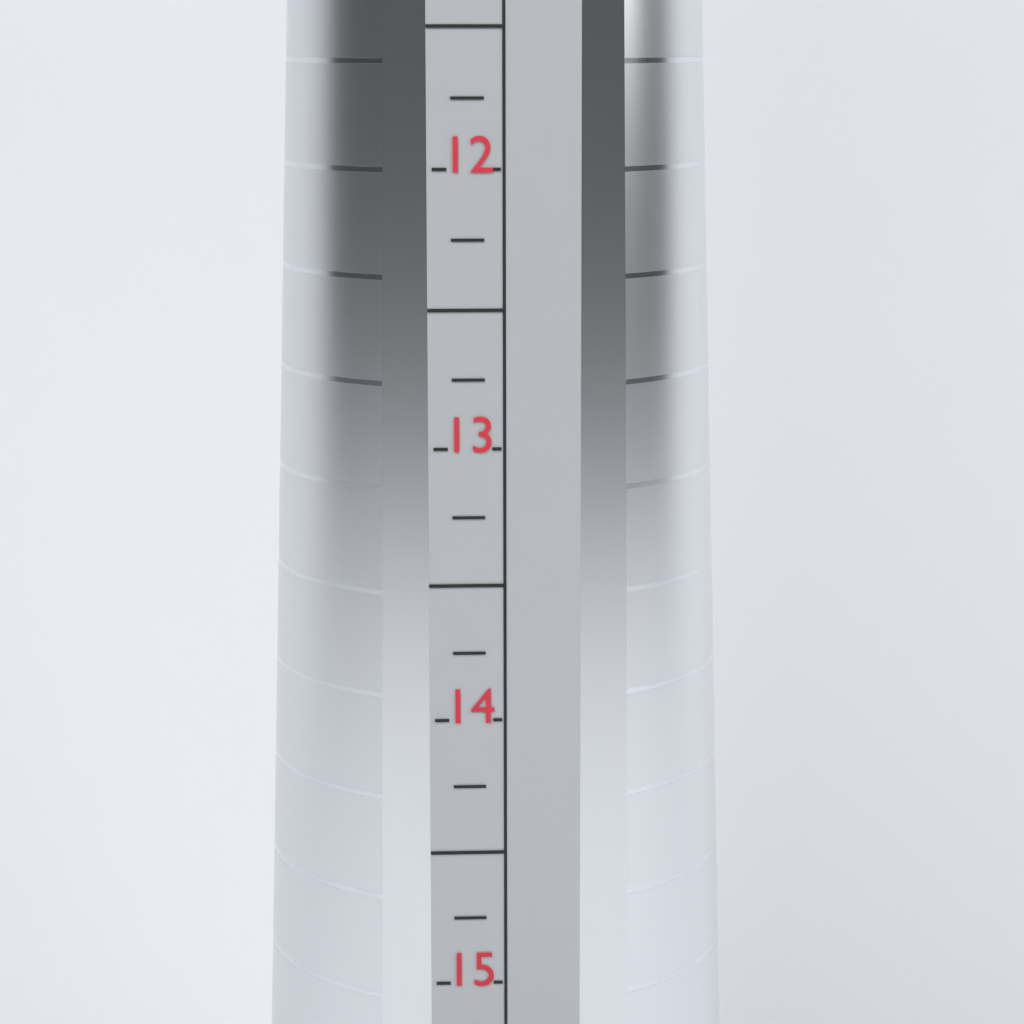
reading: 13.25 (no unit)
